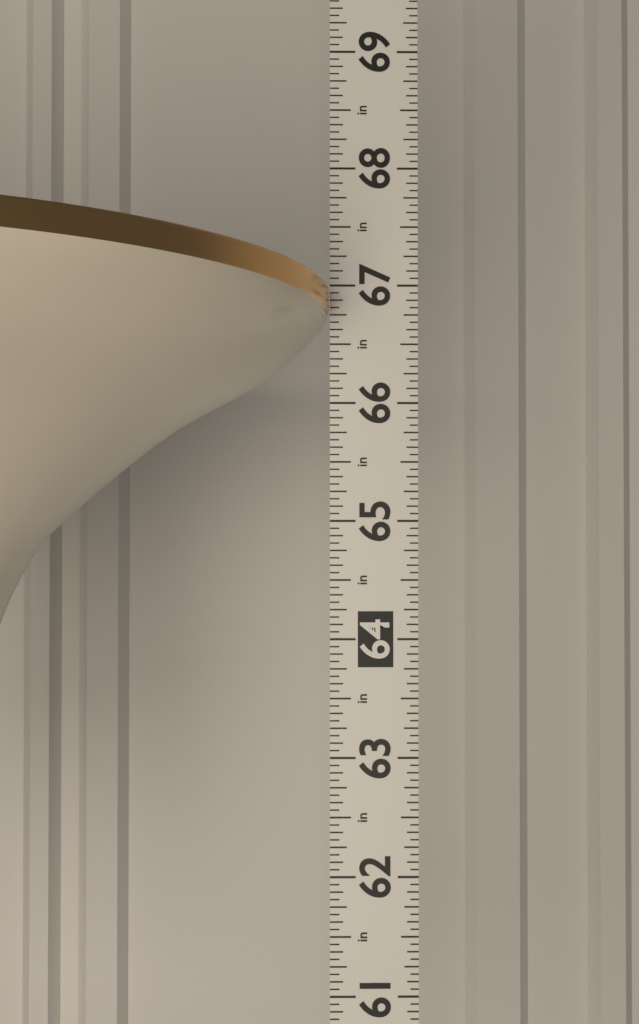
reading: 66.9375 in
